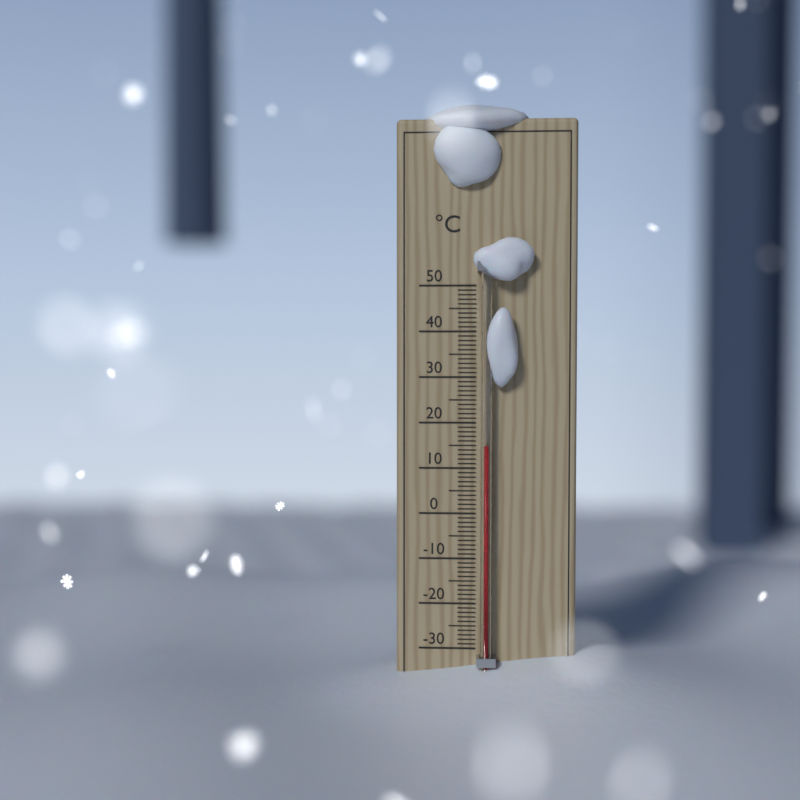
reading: 15 °C
